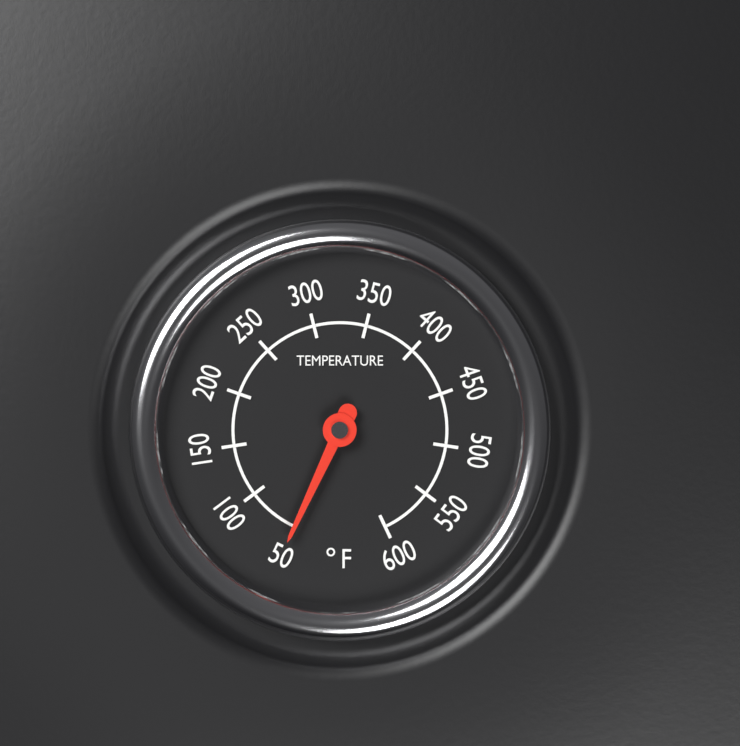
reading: 50 °F
